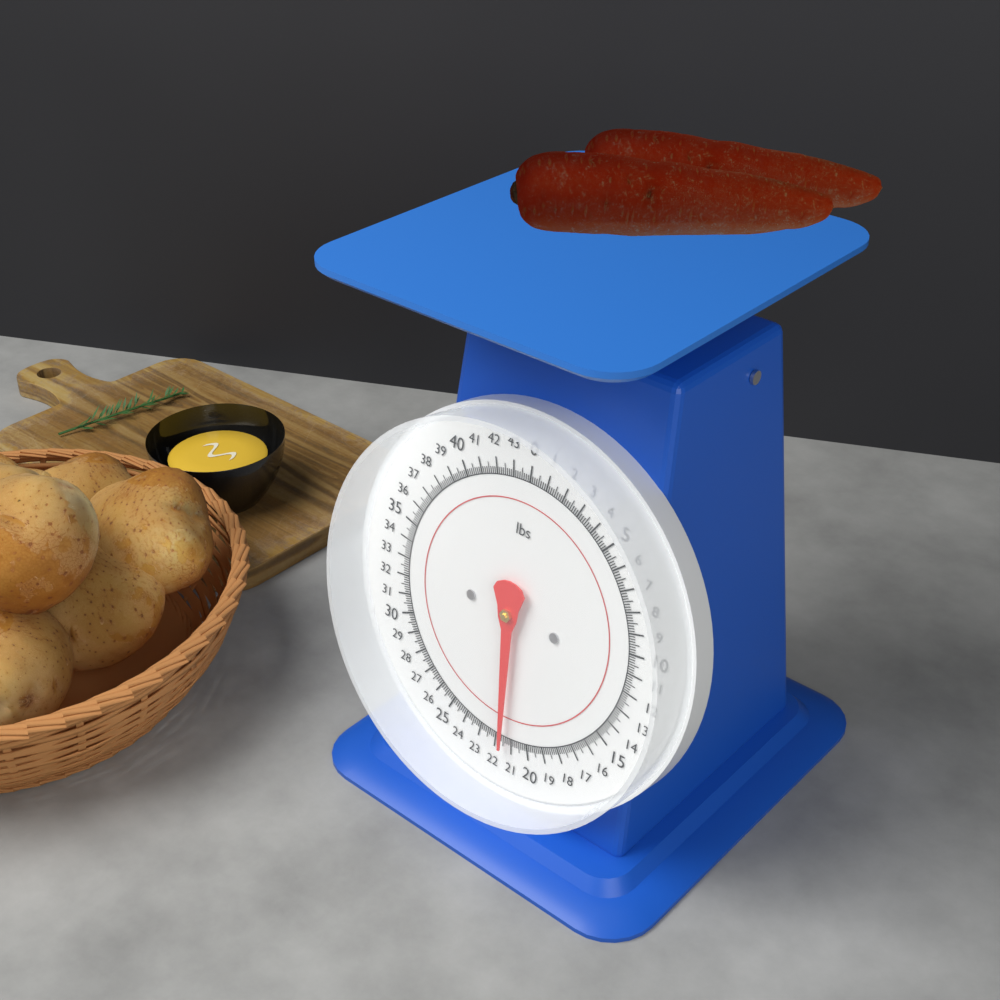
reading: 21.500 lbs
